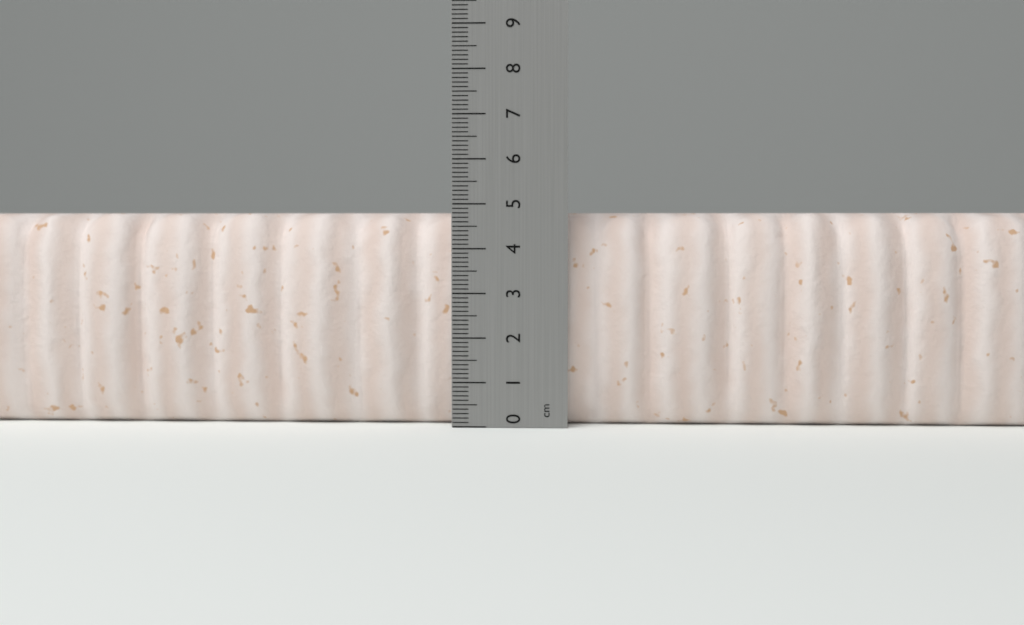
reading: 4.8 cm
